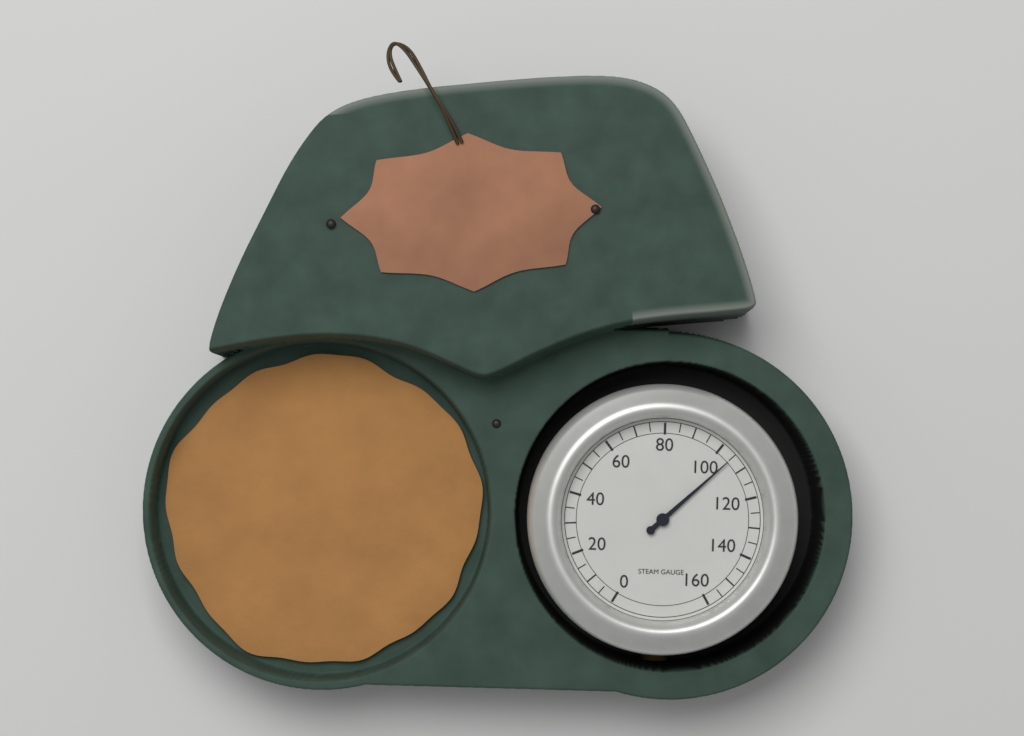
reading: 105 (no unit)
